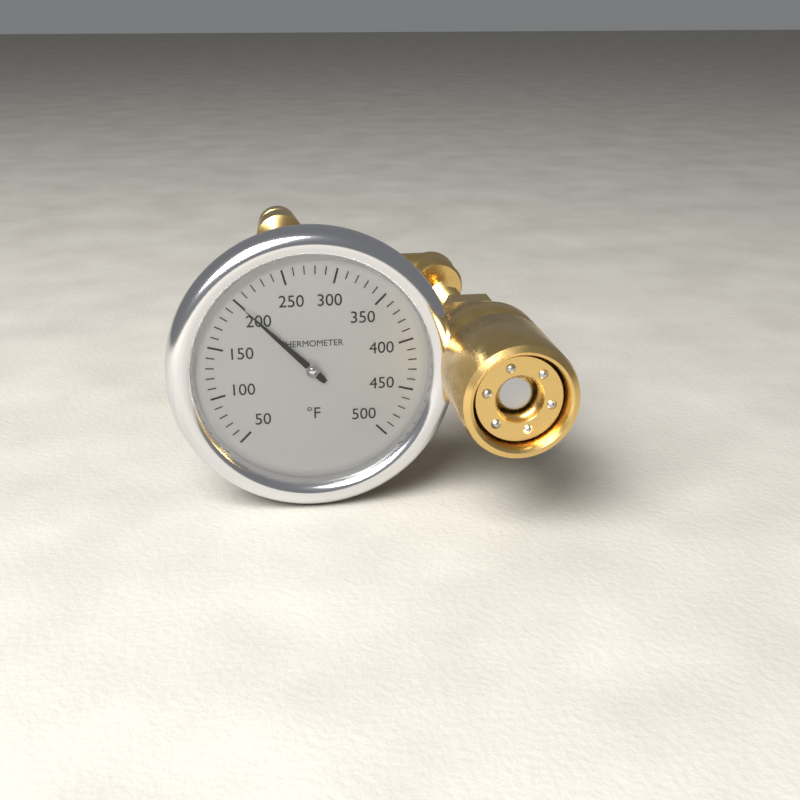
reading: 200 °F
